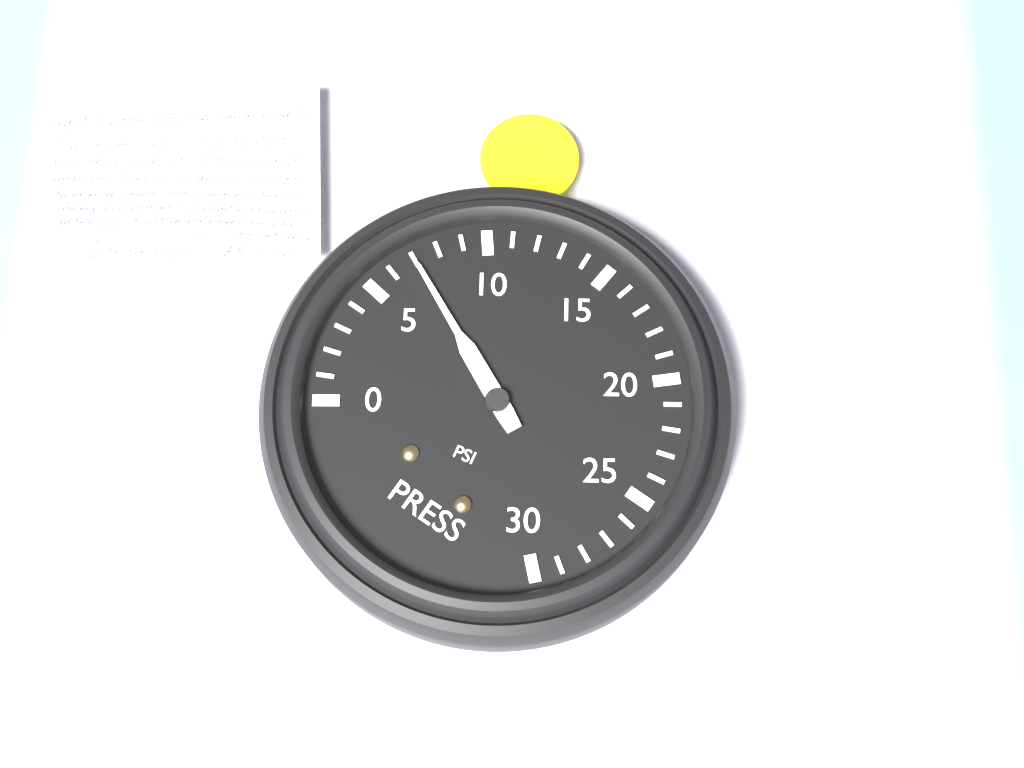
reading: 7 psi
